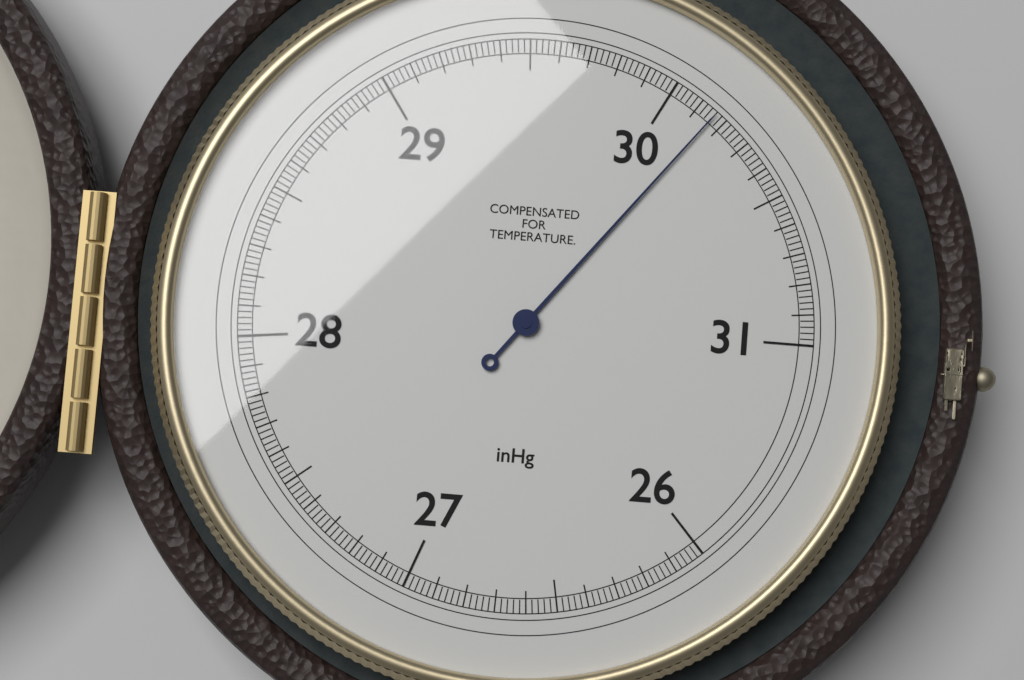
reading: 30.16 inHg
